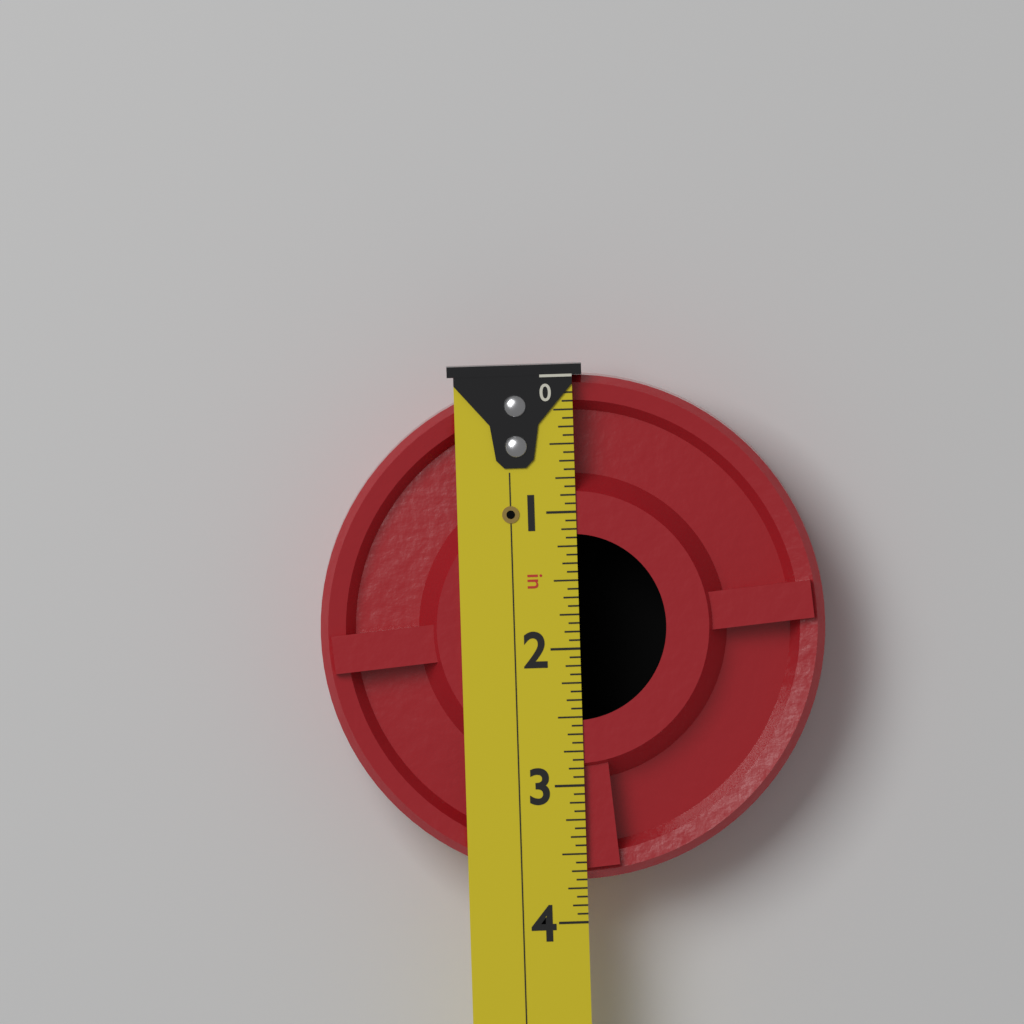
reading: 3.6875 in
